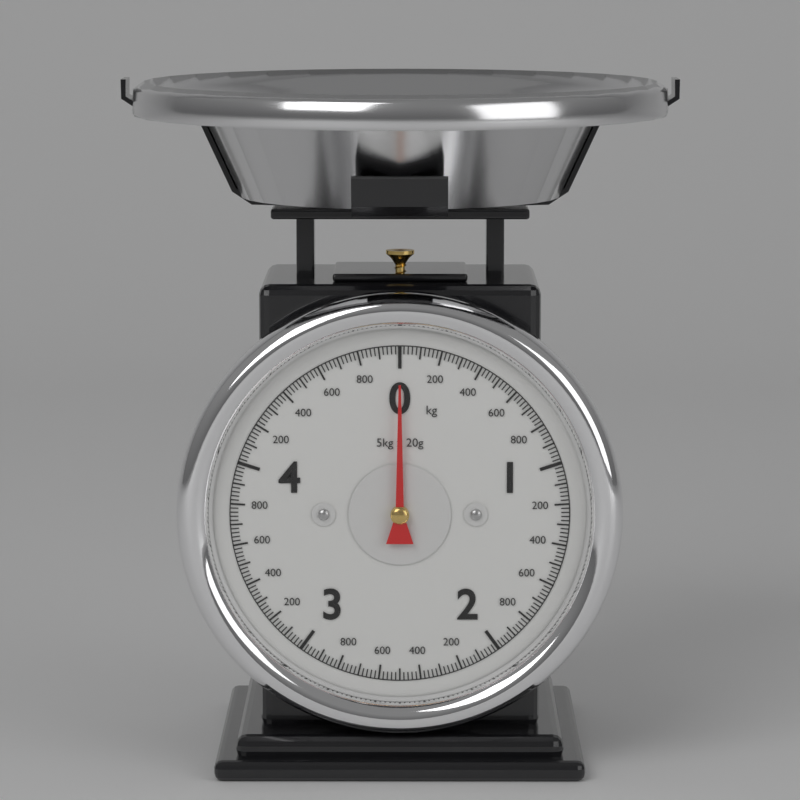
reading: 0.00 kg
